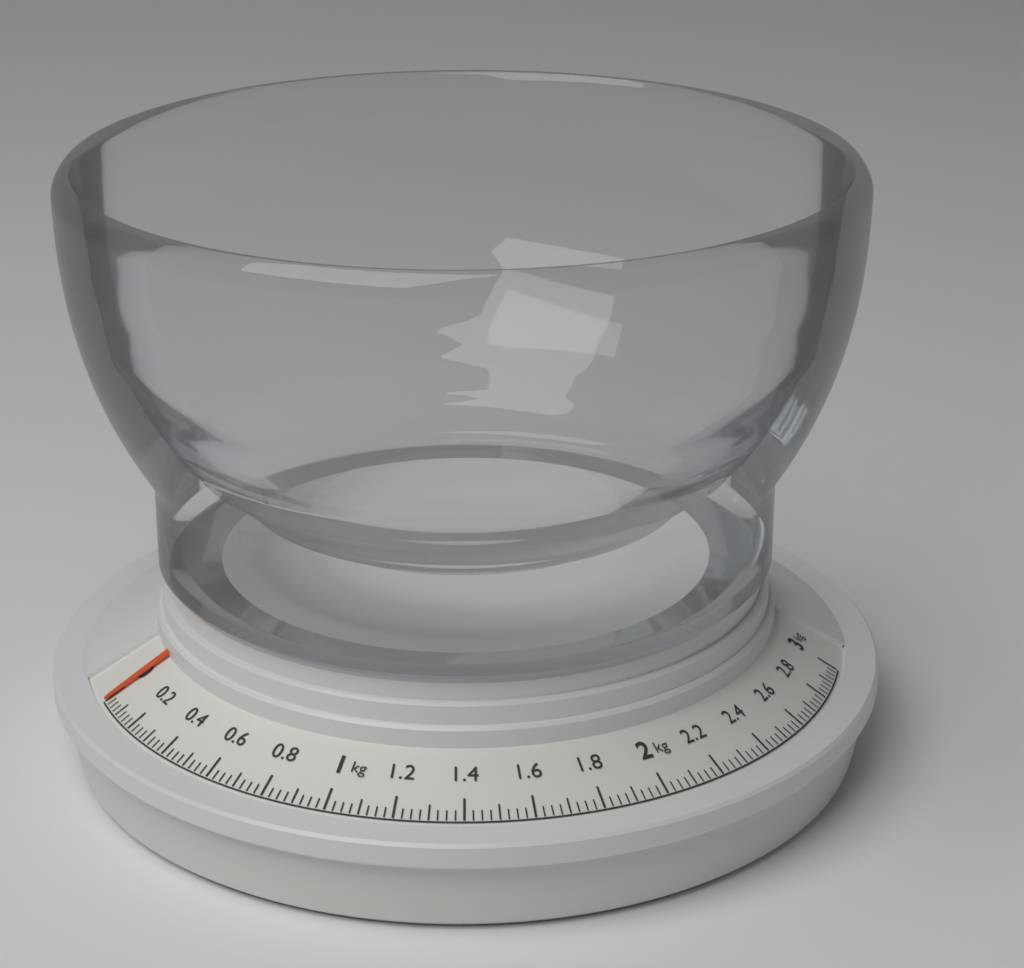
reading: 0.000 kg
